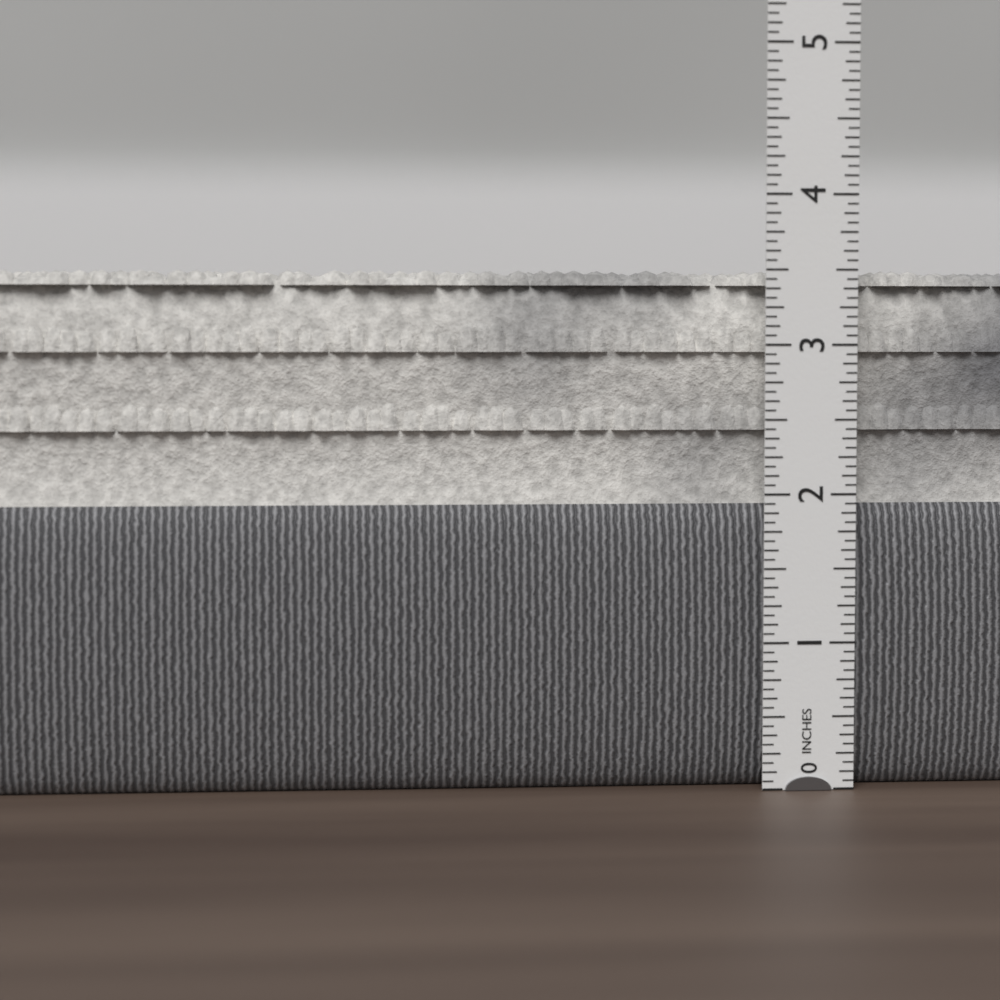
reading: 3.5000 in
